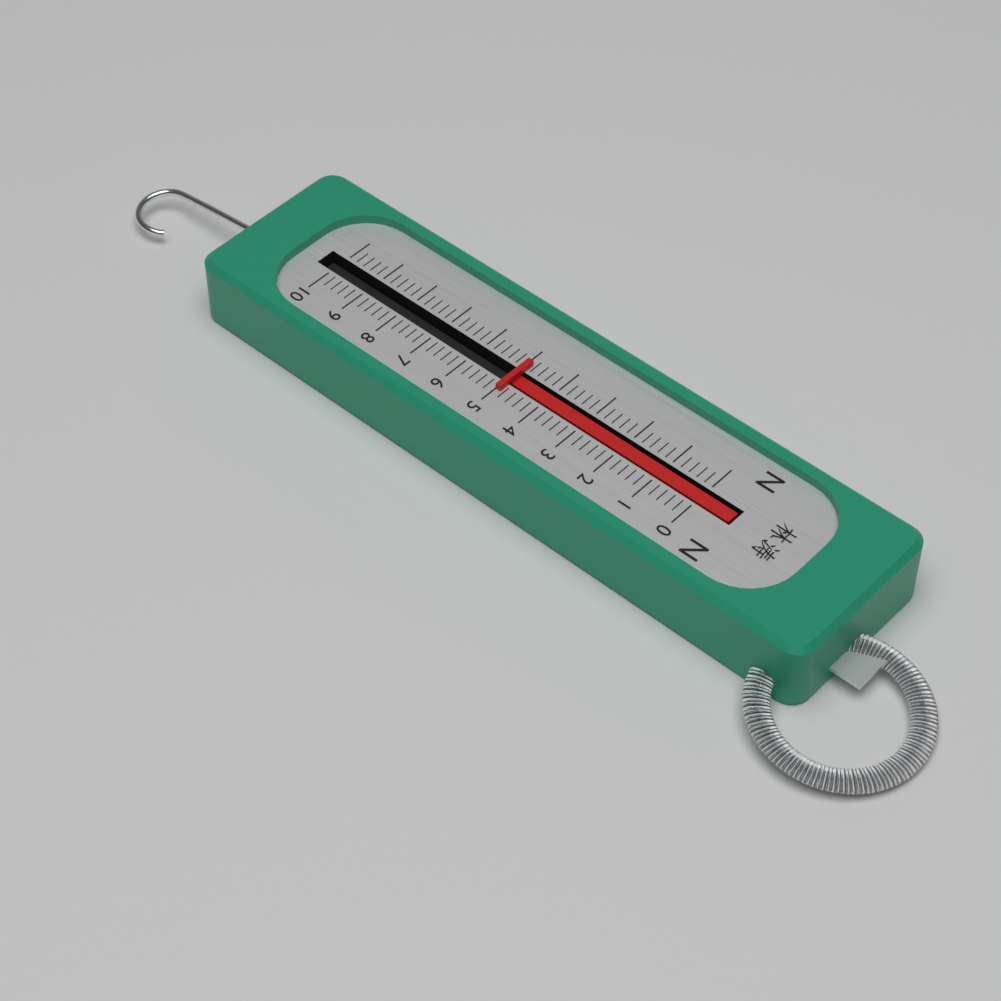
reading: 5.0 N
